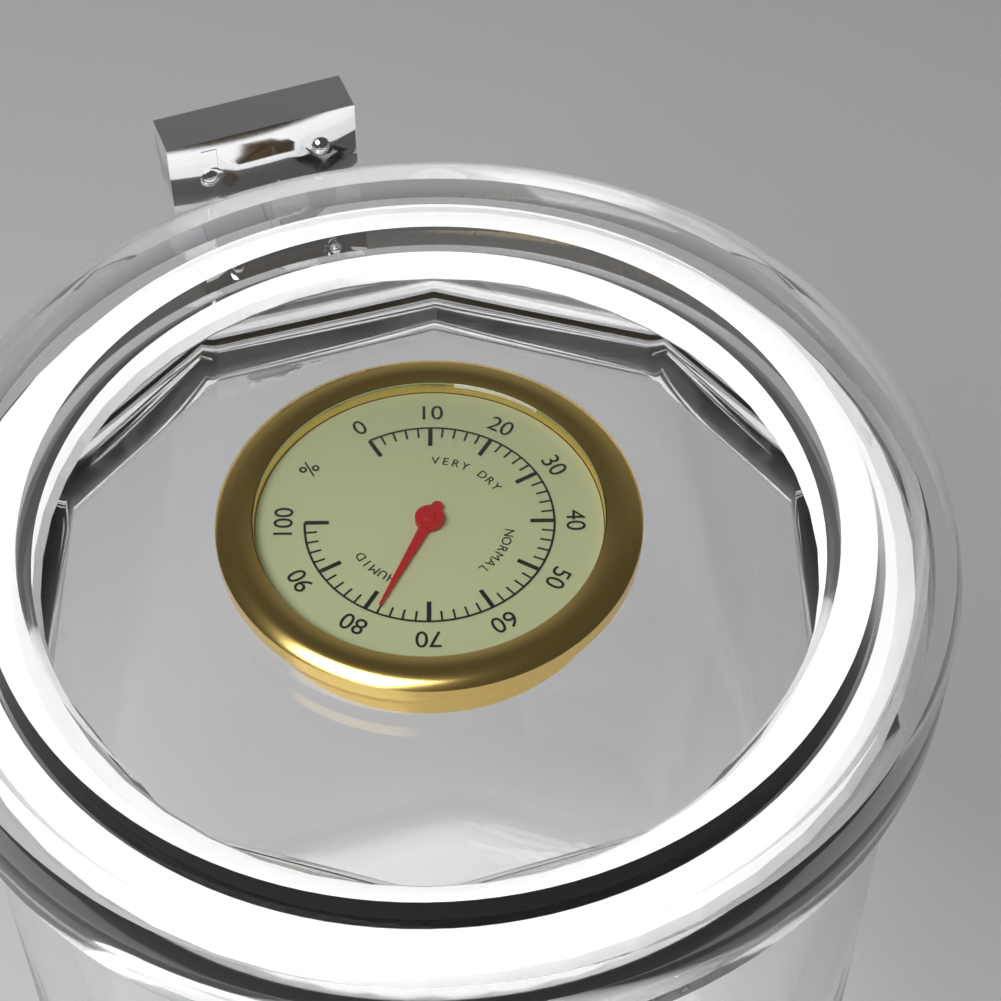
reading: 78 %
